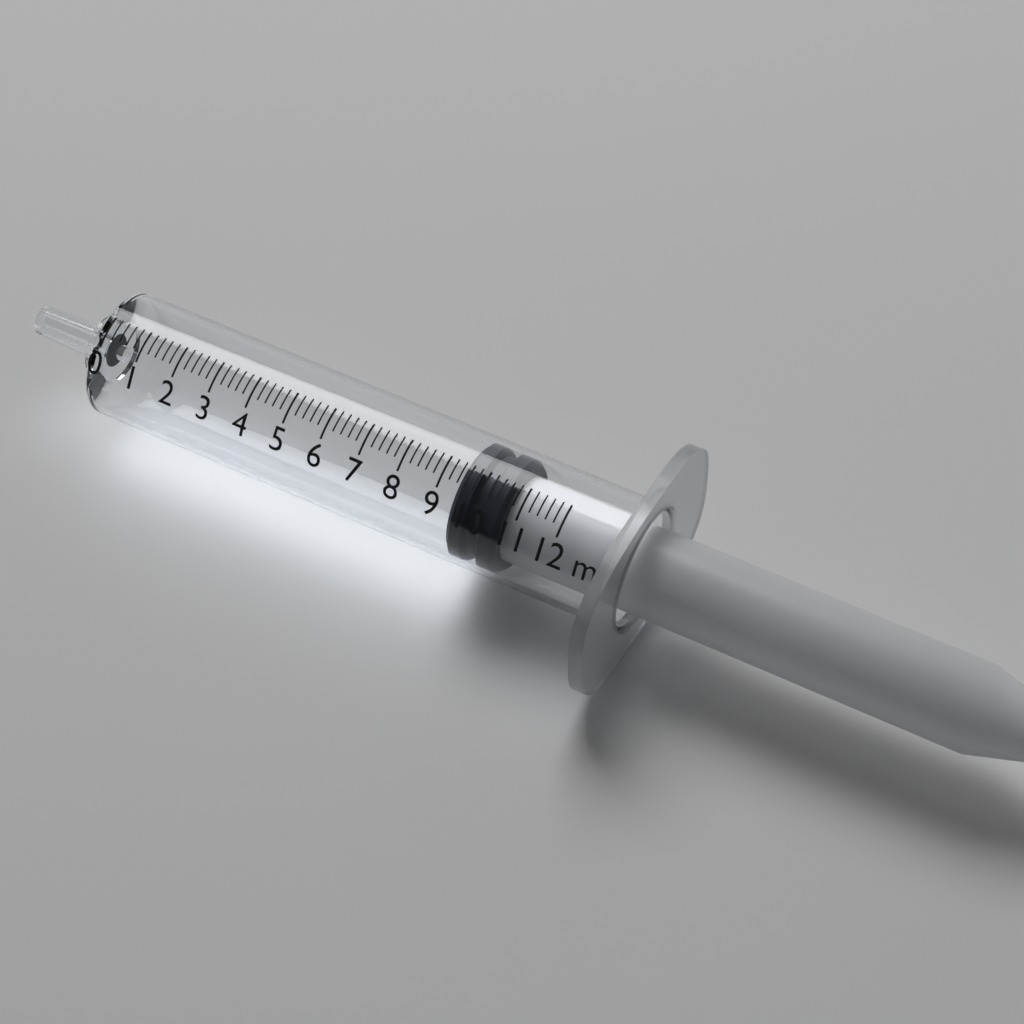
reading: 9.4 ml
